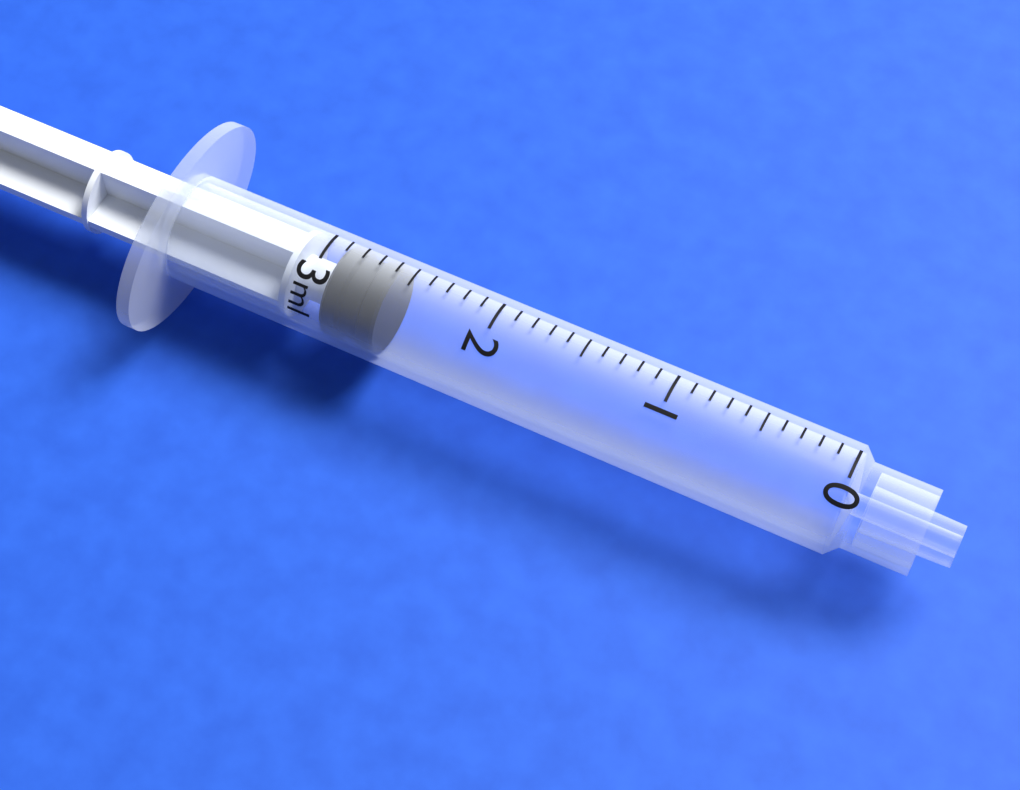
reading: 2.6 ml
